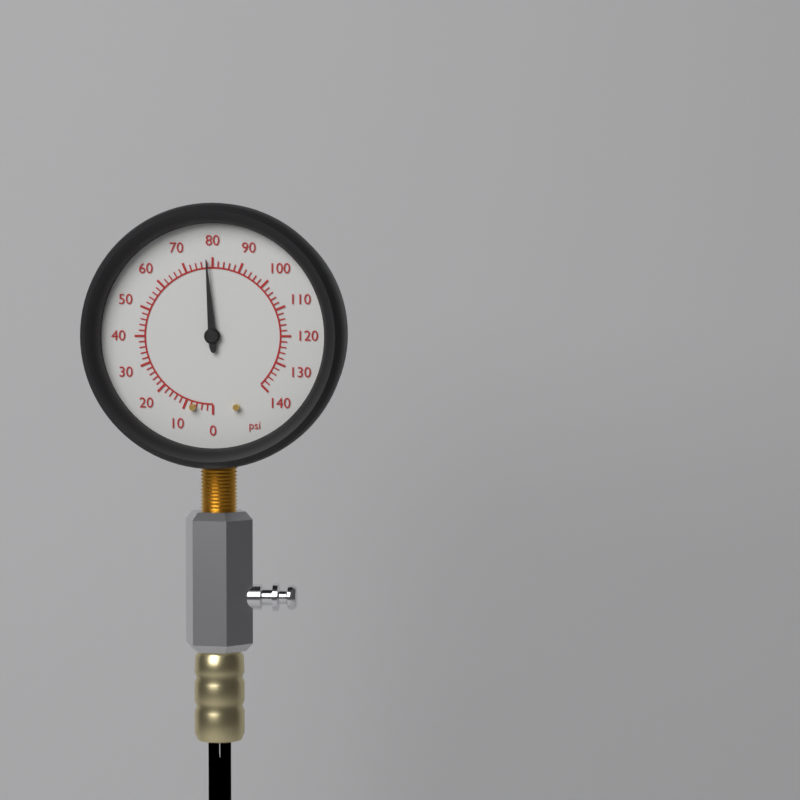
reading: 78 psi
